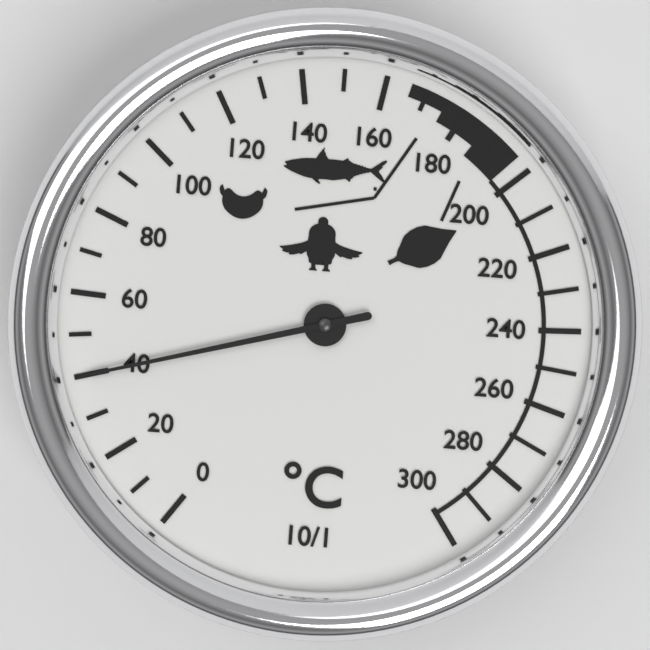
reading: 40 °C
